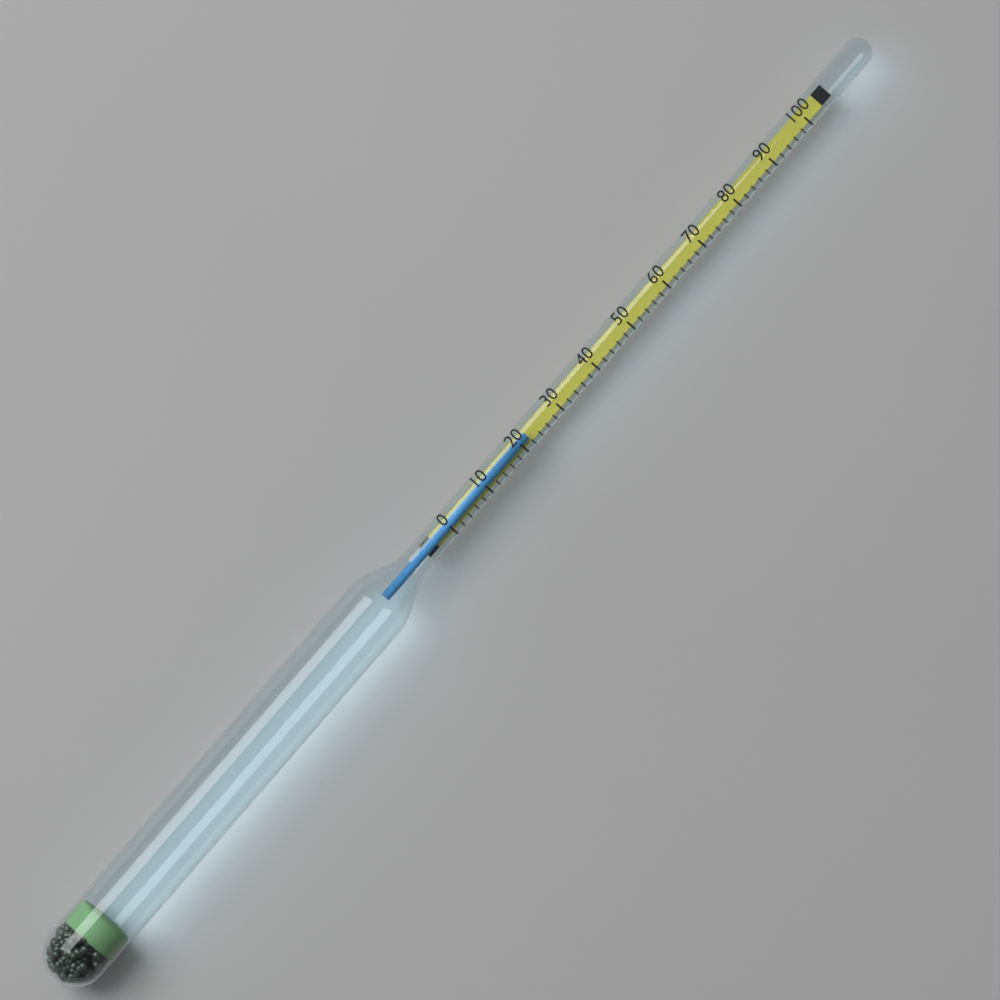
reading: 22 (no unit)
